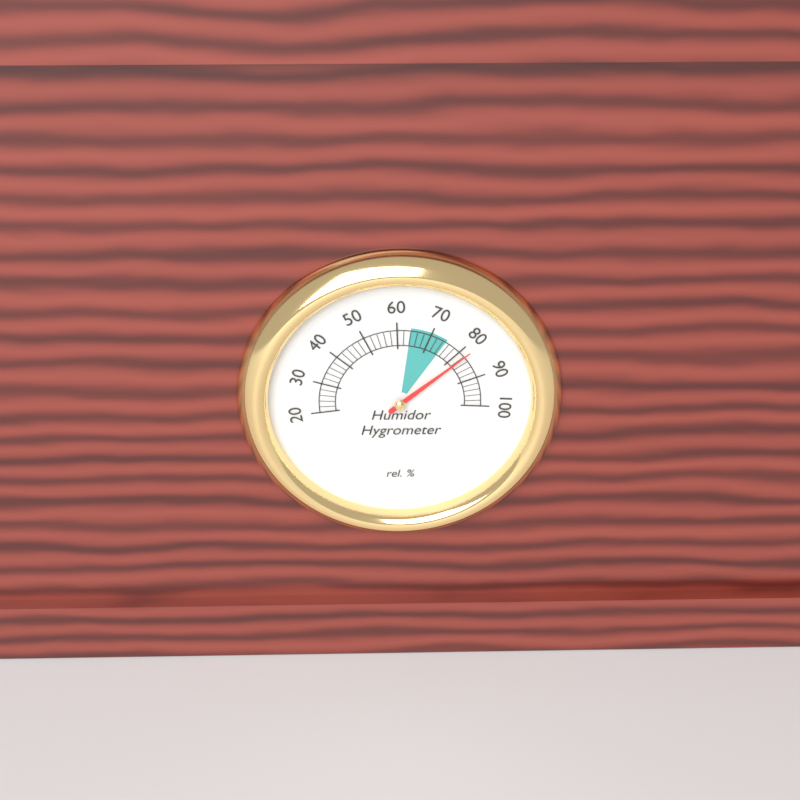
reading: 82 %
